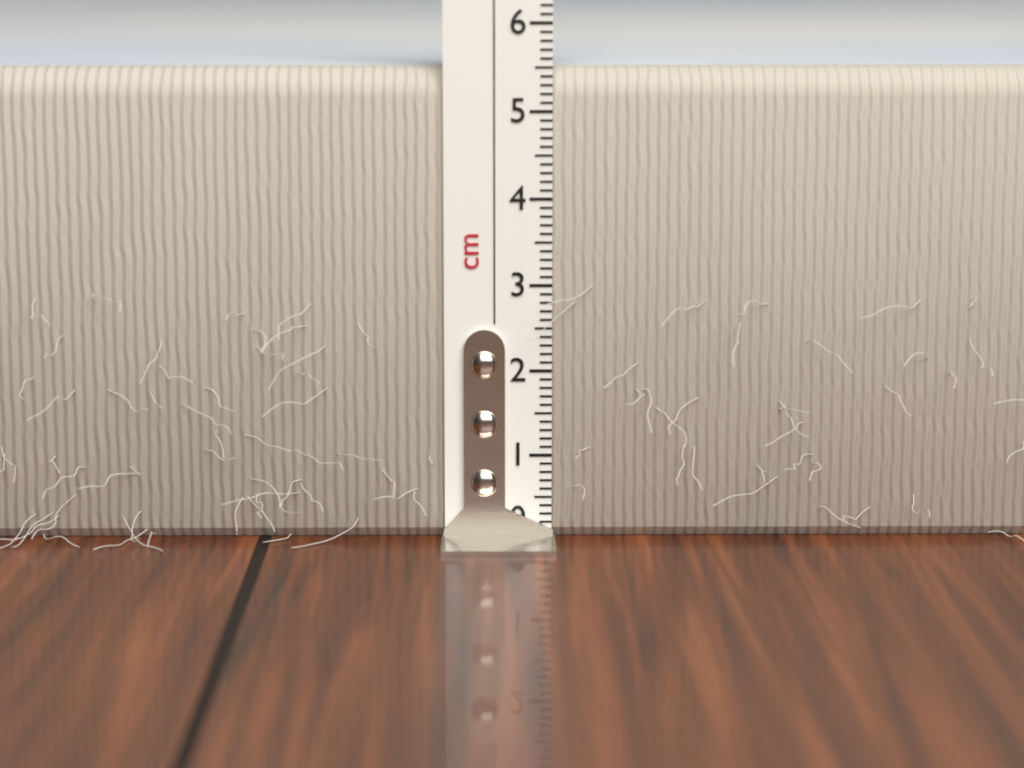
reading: 5.5 cm
